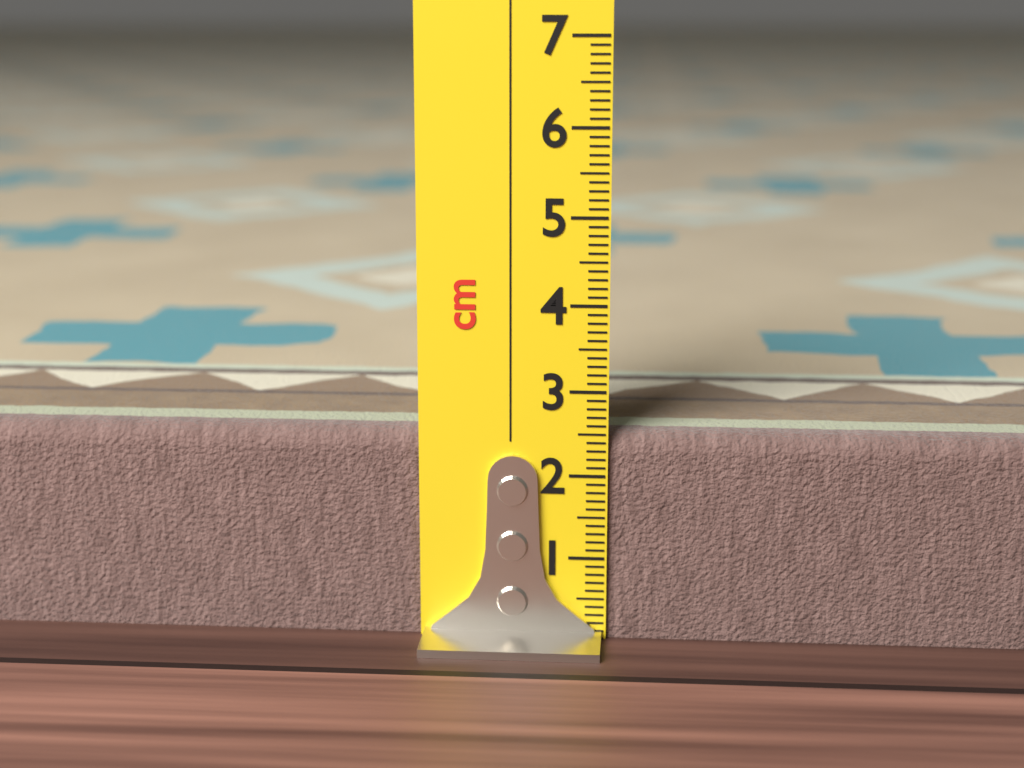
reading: 2.5 cm
